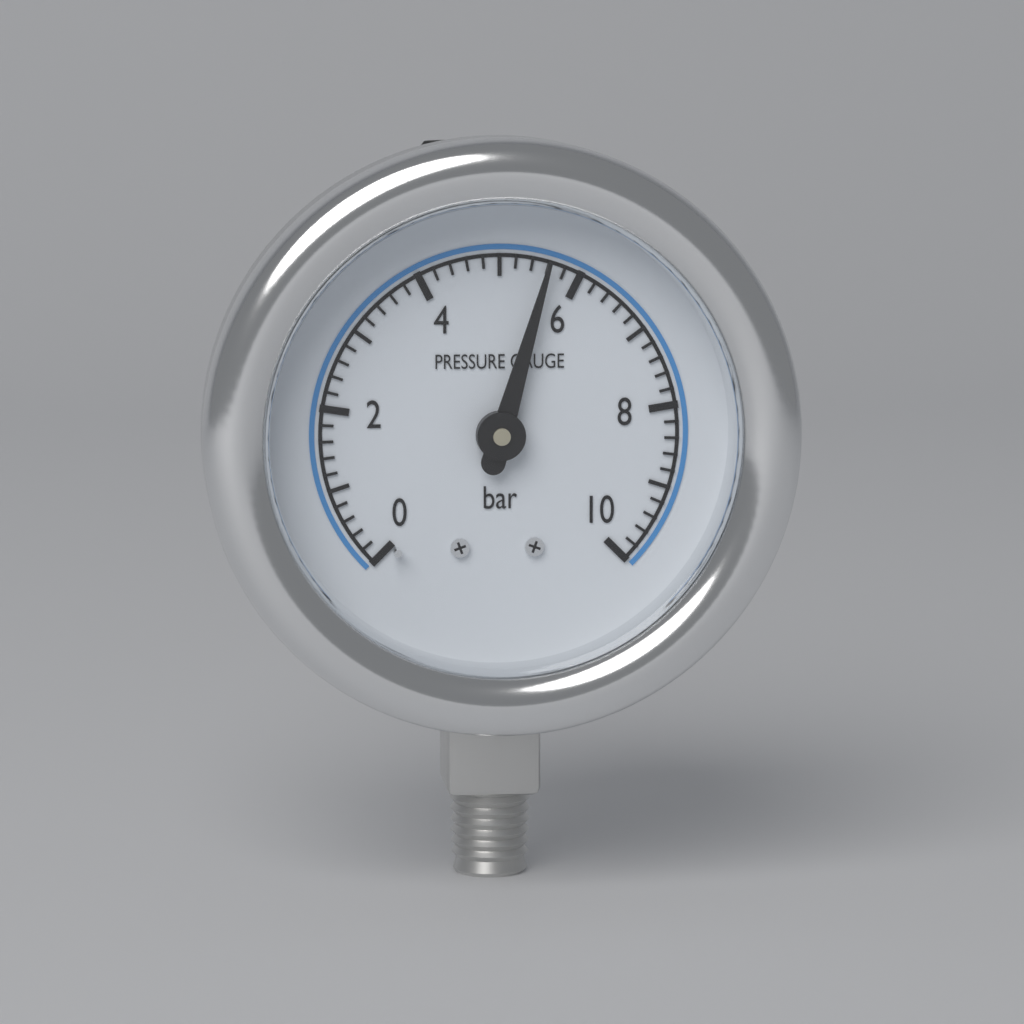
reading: 5.6 bar
